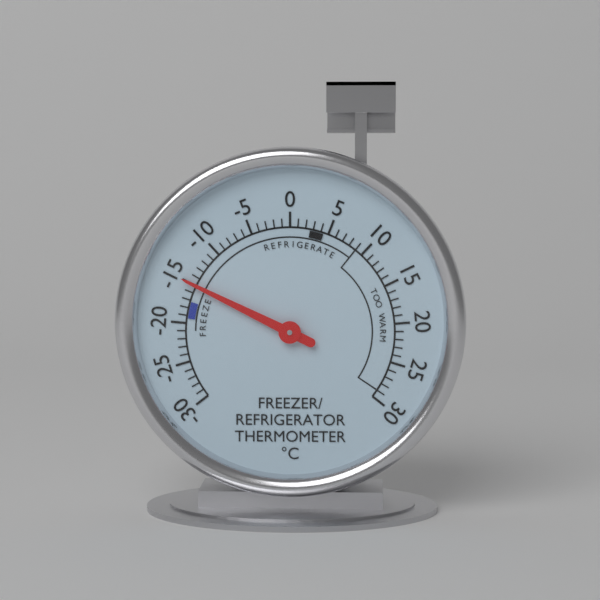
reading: -15 °C
